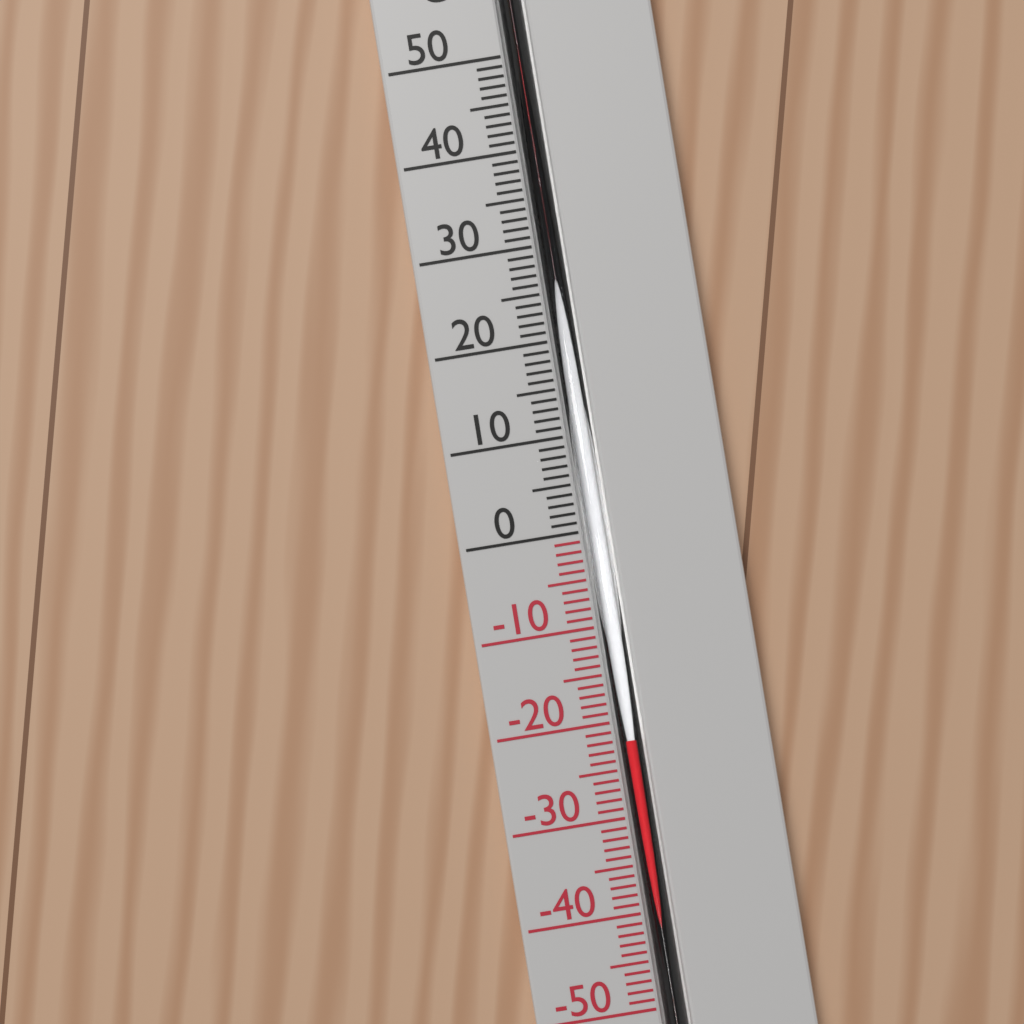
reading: -22 °C
